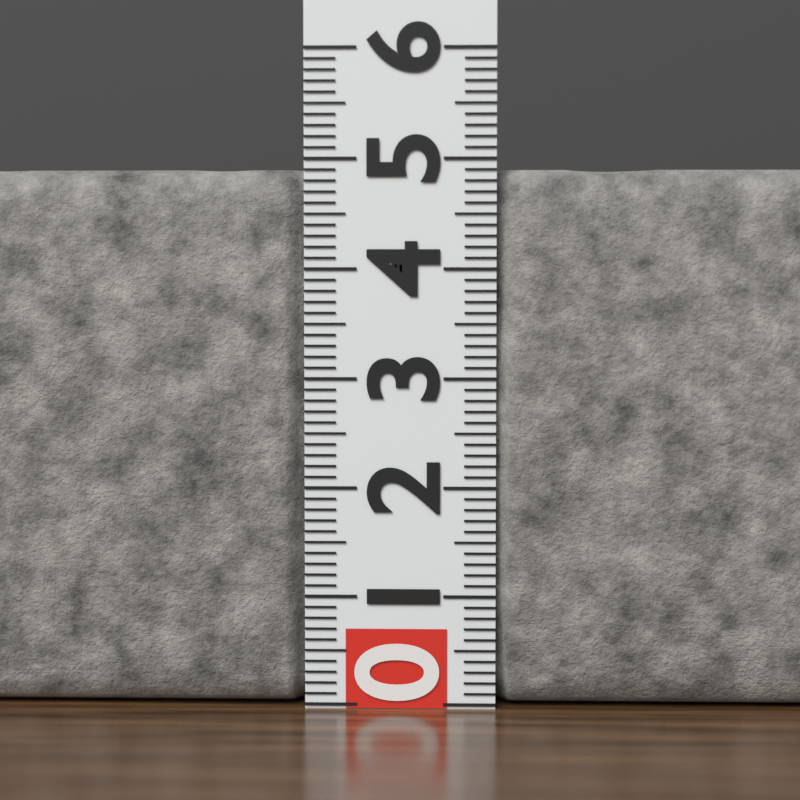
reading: 4.9 (no unit)
